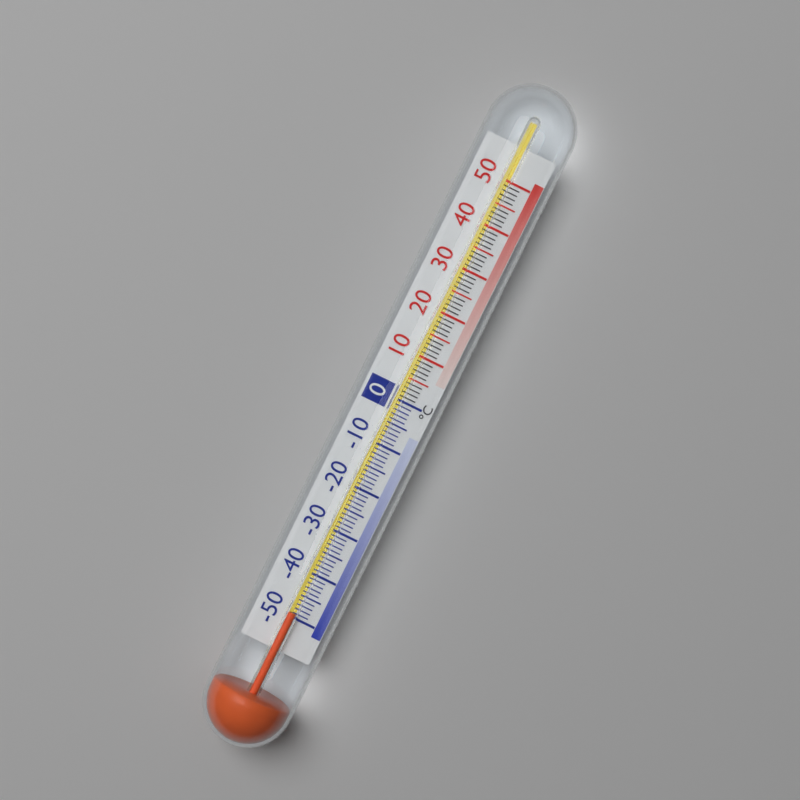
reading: -49 °C
